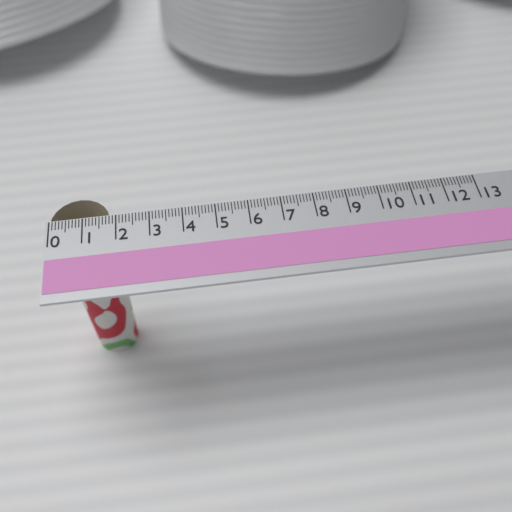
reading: 1.8 (no unit)
